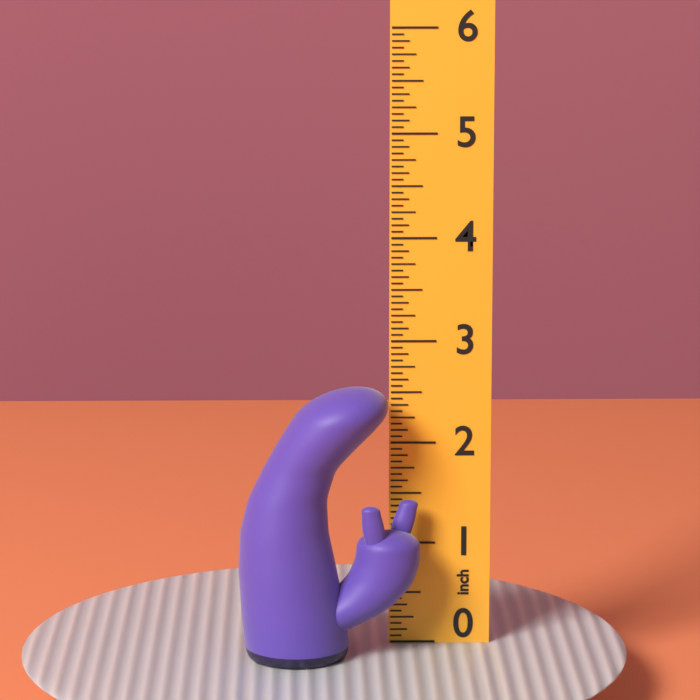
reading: 2.6250 inch
